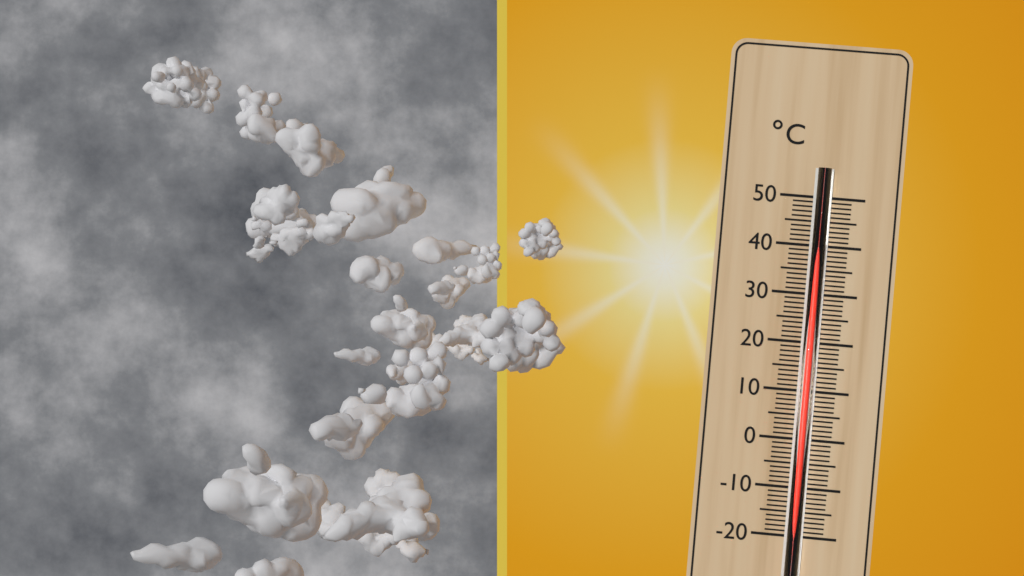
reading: 41 °C
